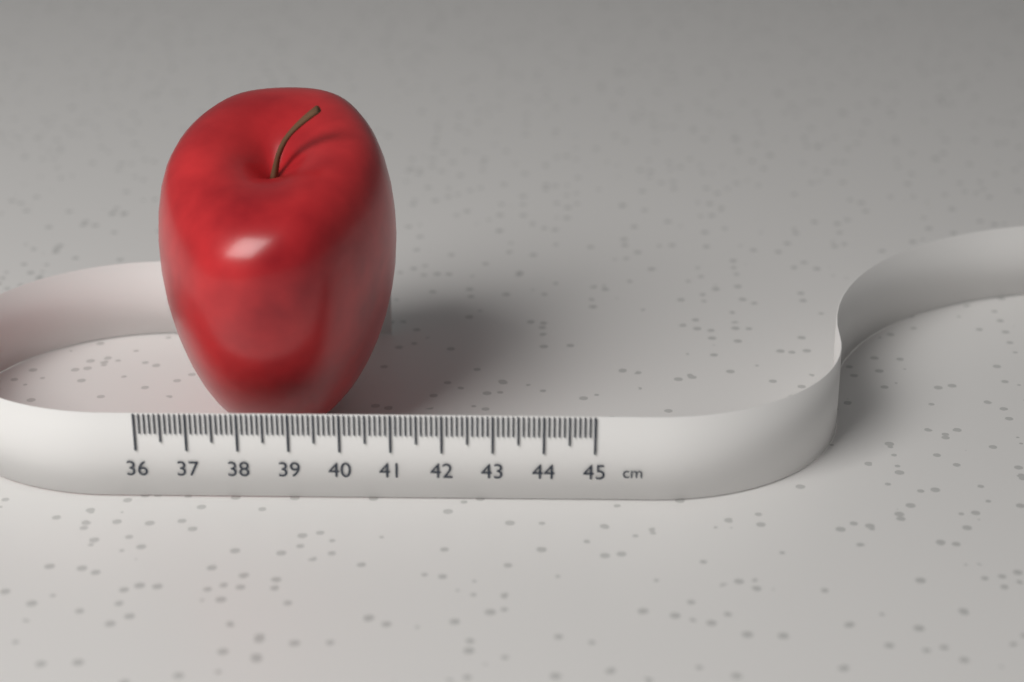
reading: 40.9 cm
